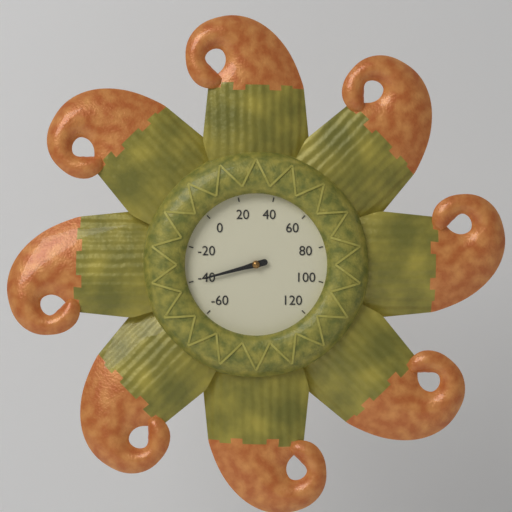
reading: -40 (no unit)
